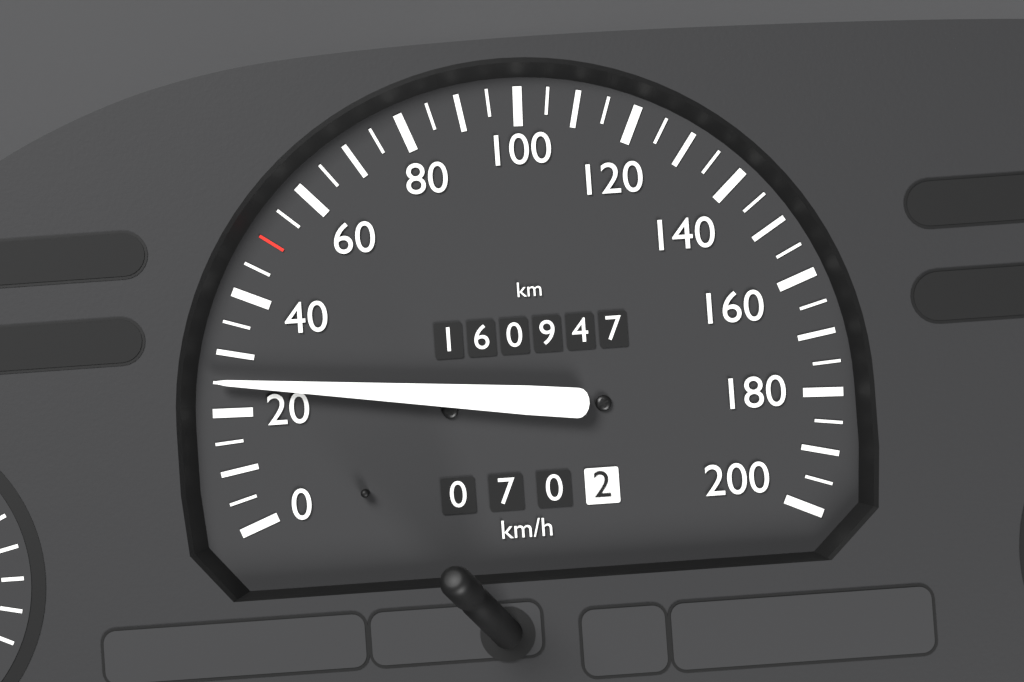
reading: 25 km/h
